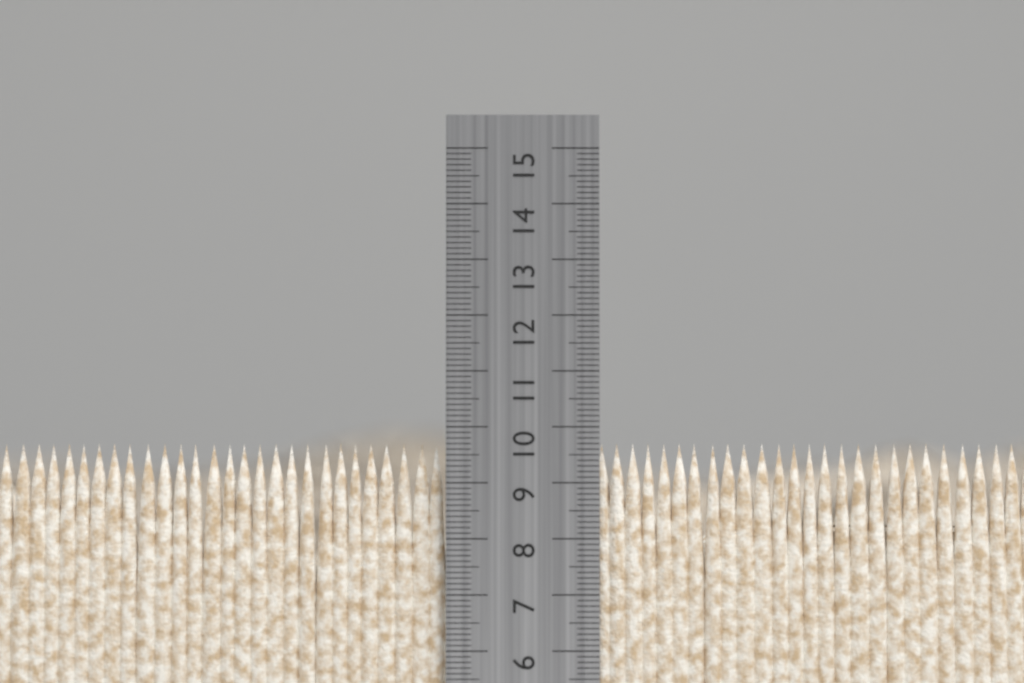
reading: 9.7 cm
